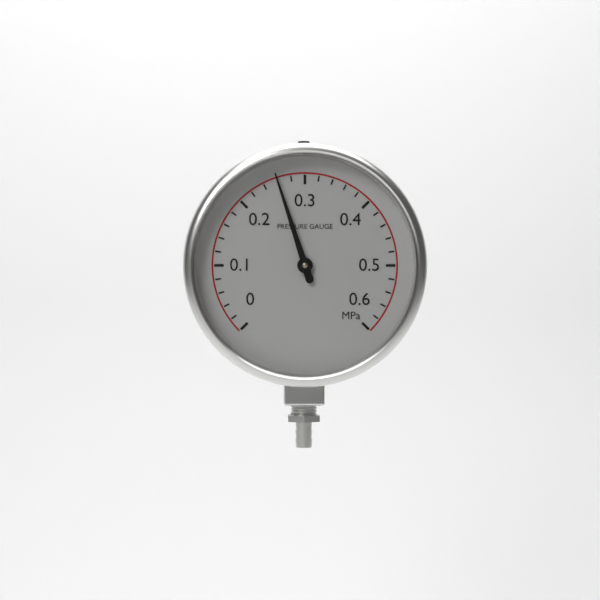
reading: 0.26 MPa
